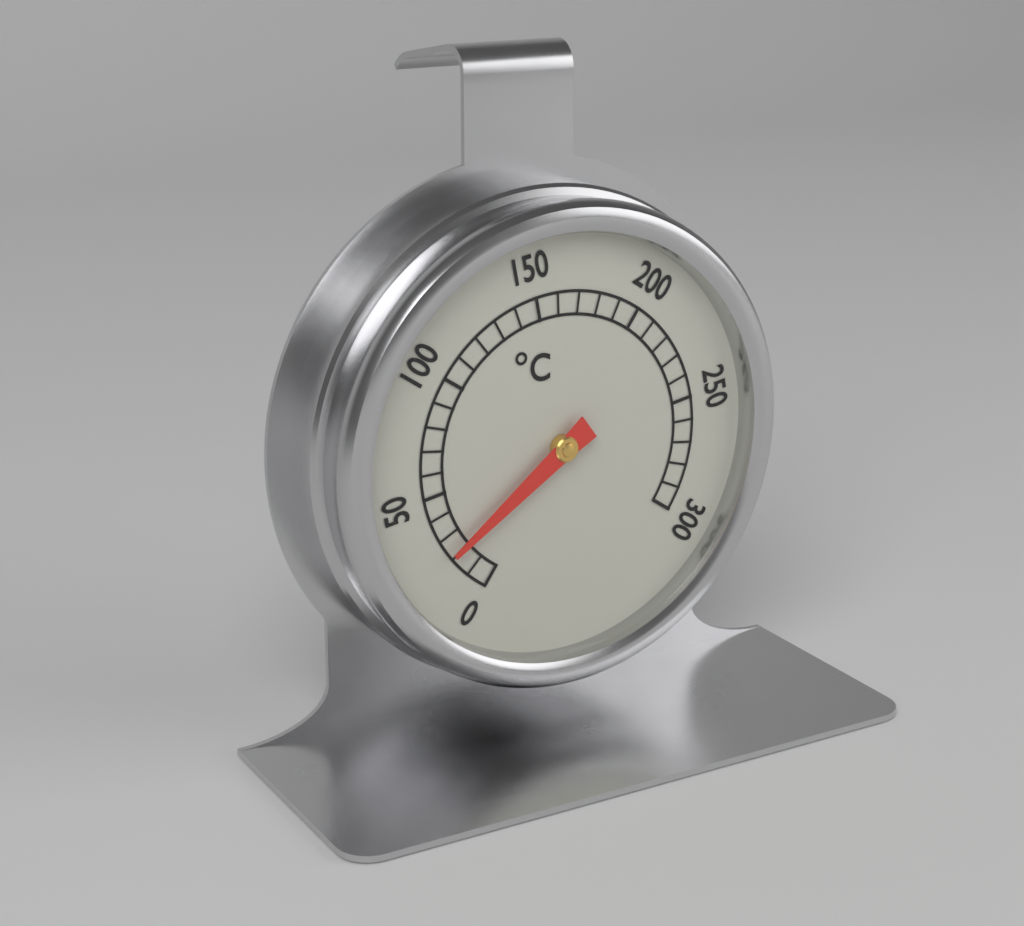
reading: 22 °C
